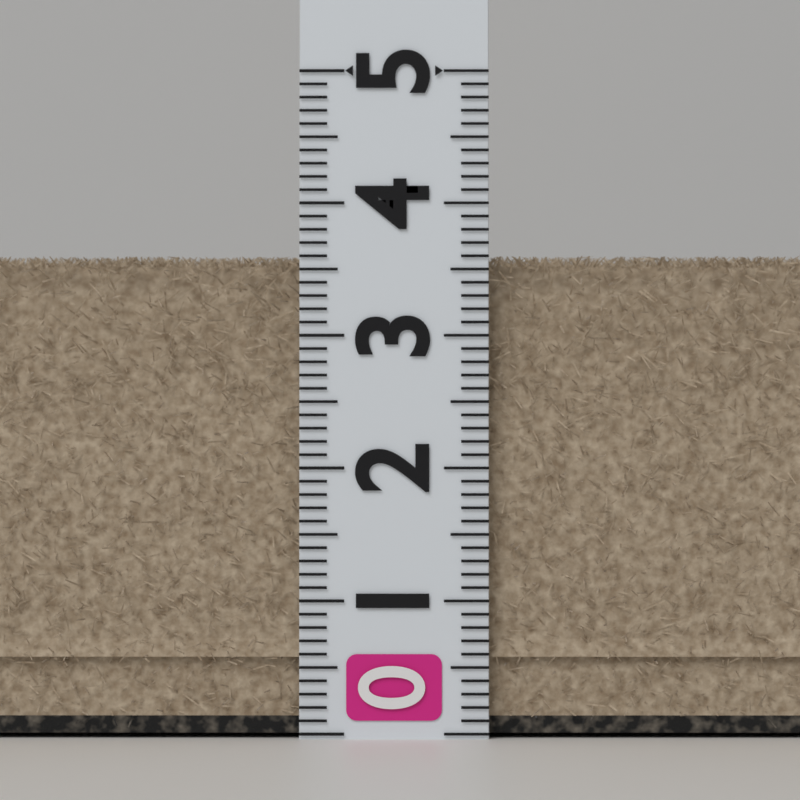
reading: 3.6 (no unit)
